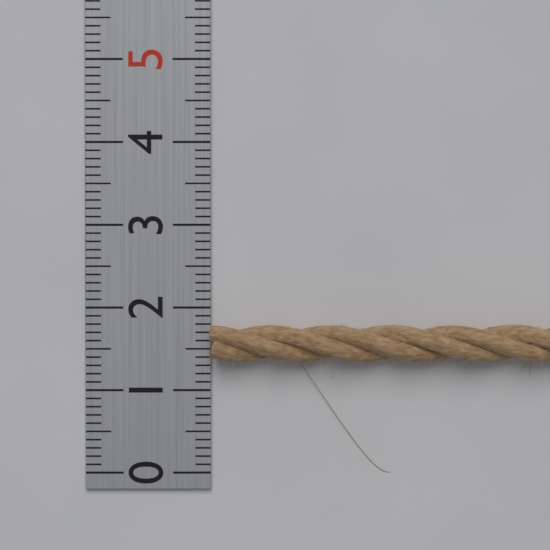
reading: 1.8 (no unit)
